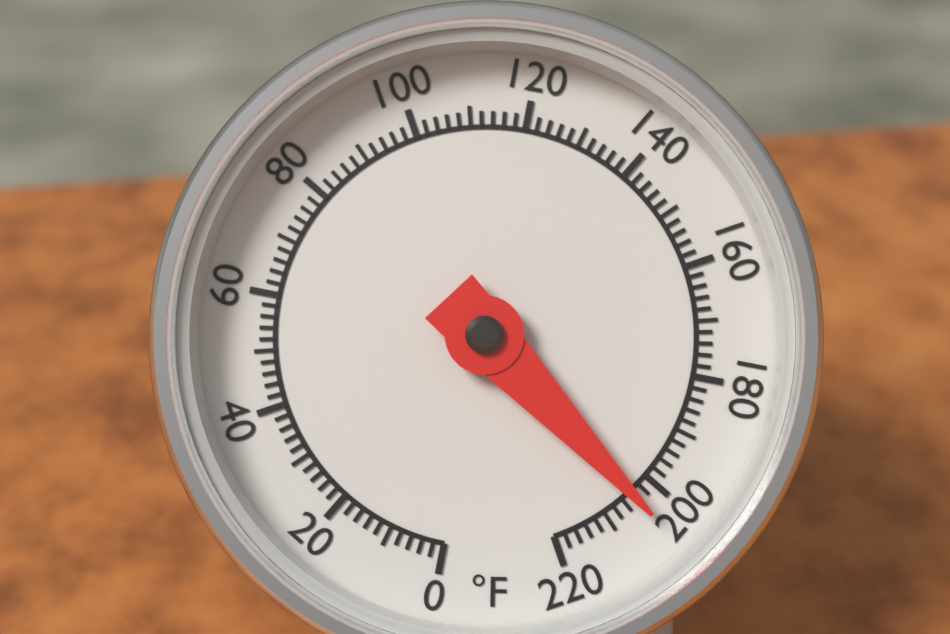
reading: 204 °F
